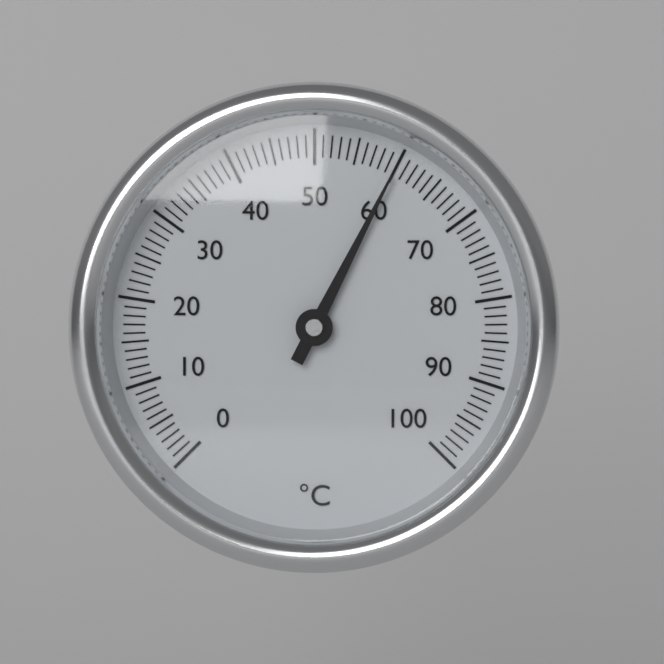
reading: 60 °C
